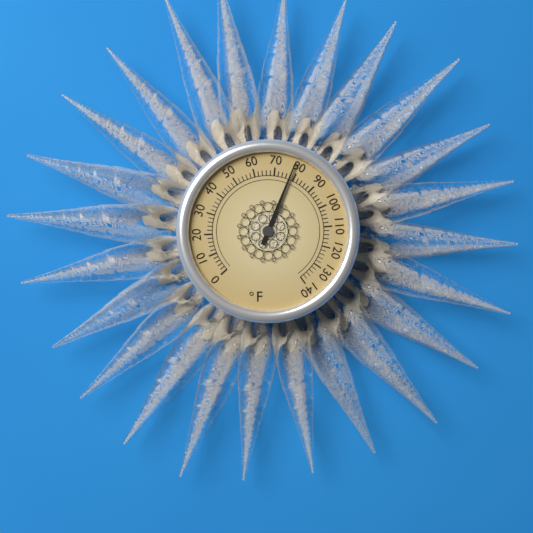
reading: 78 °F
